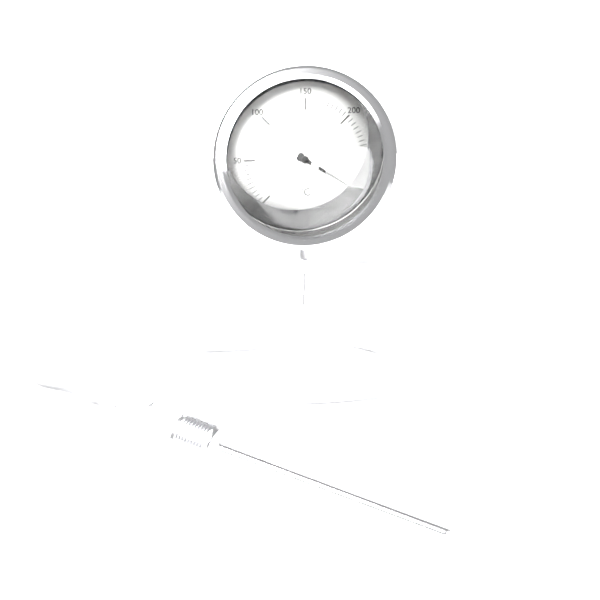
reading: 285 °C
